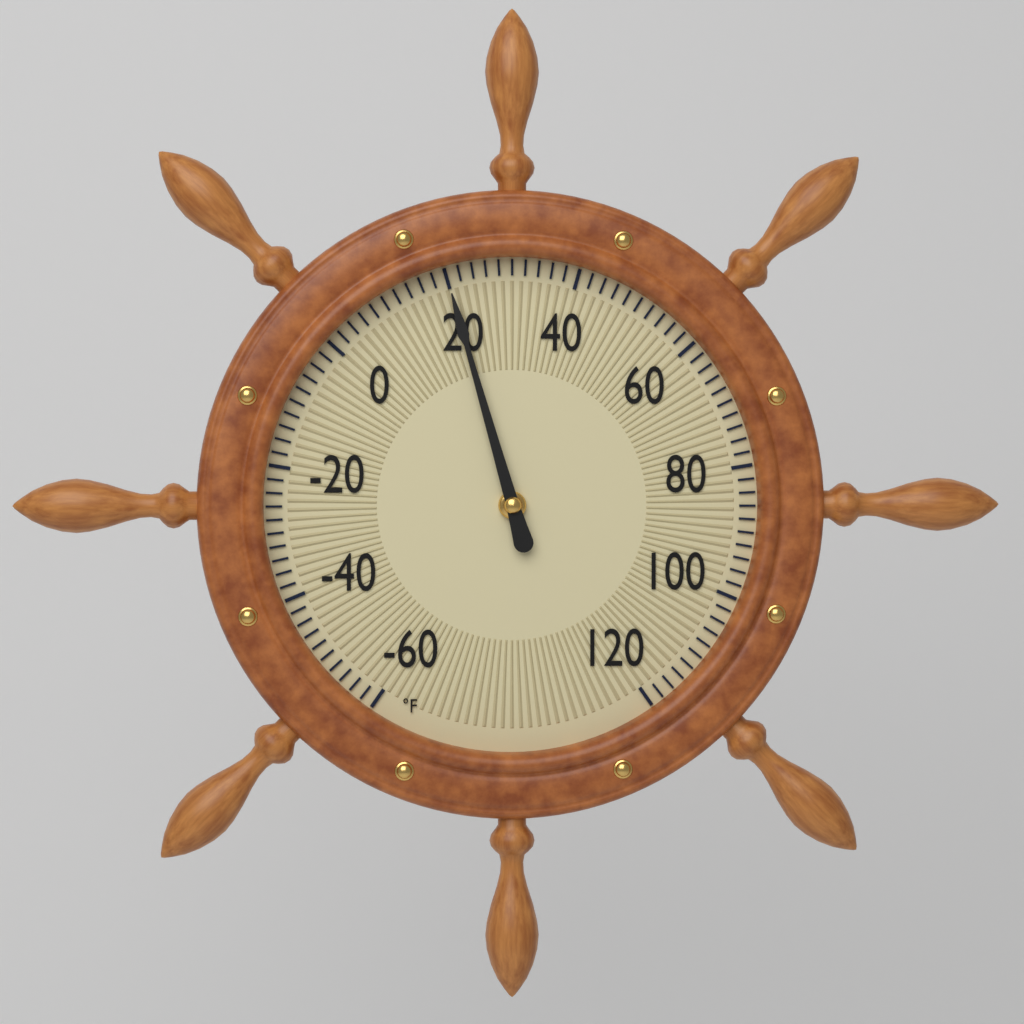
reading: 20 °F
